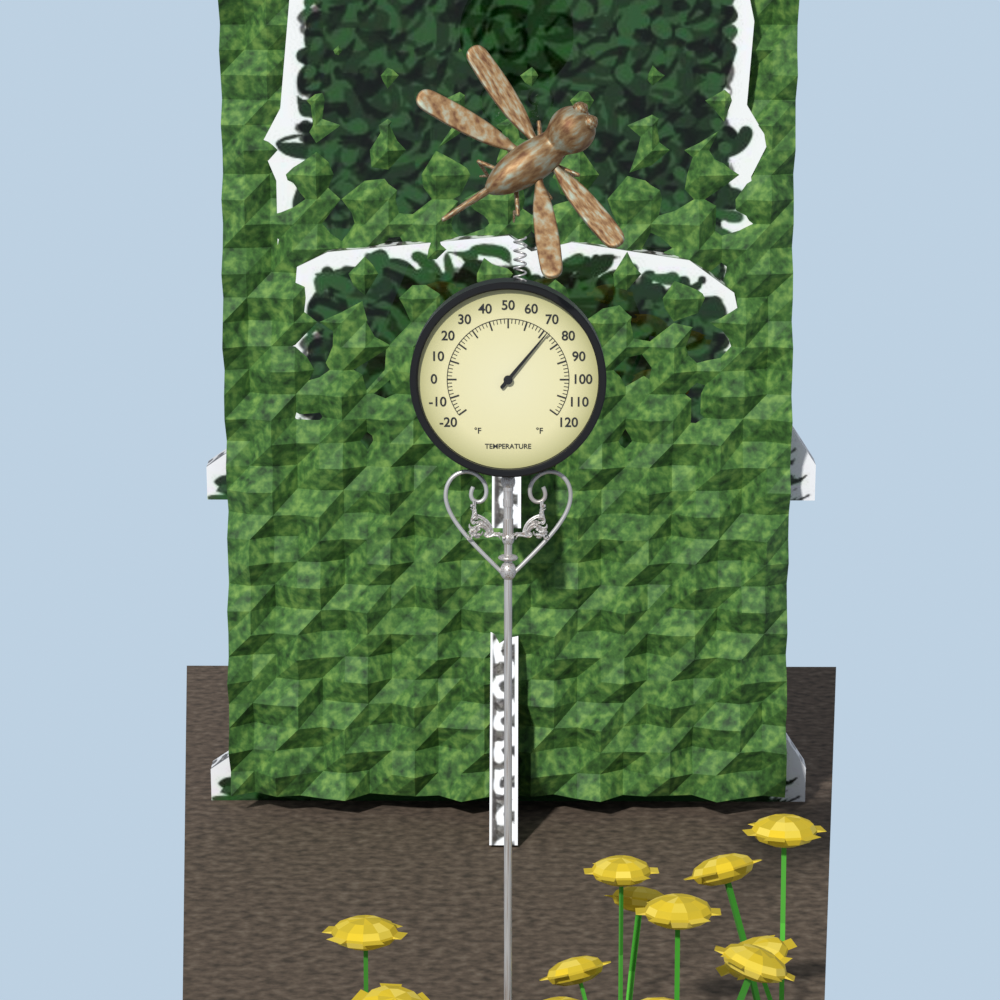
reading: 72 °F
